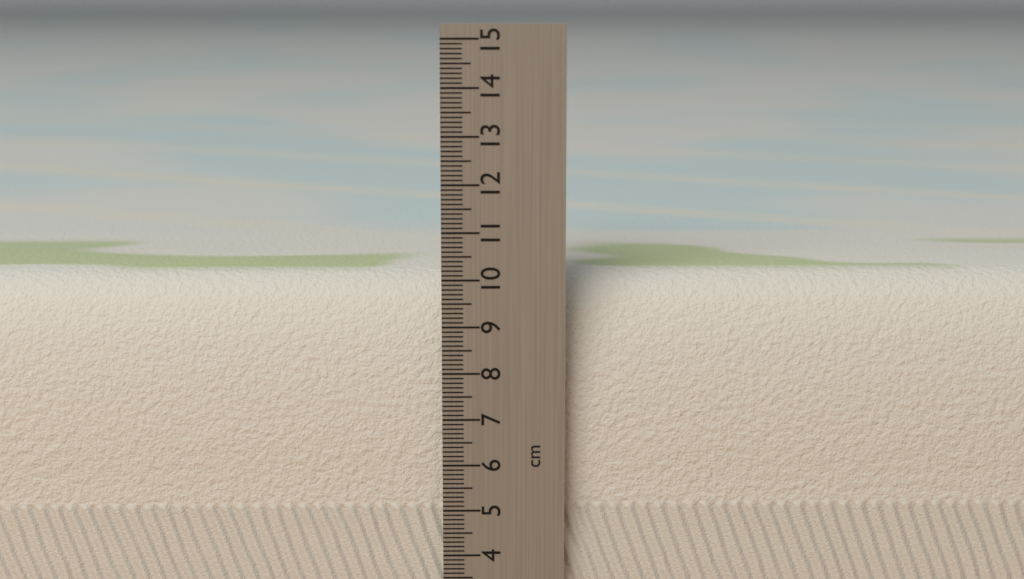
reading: 10.0 cm
